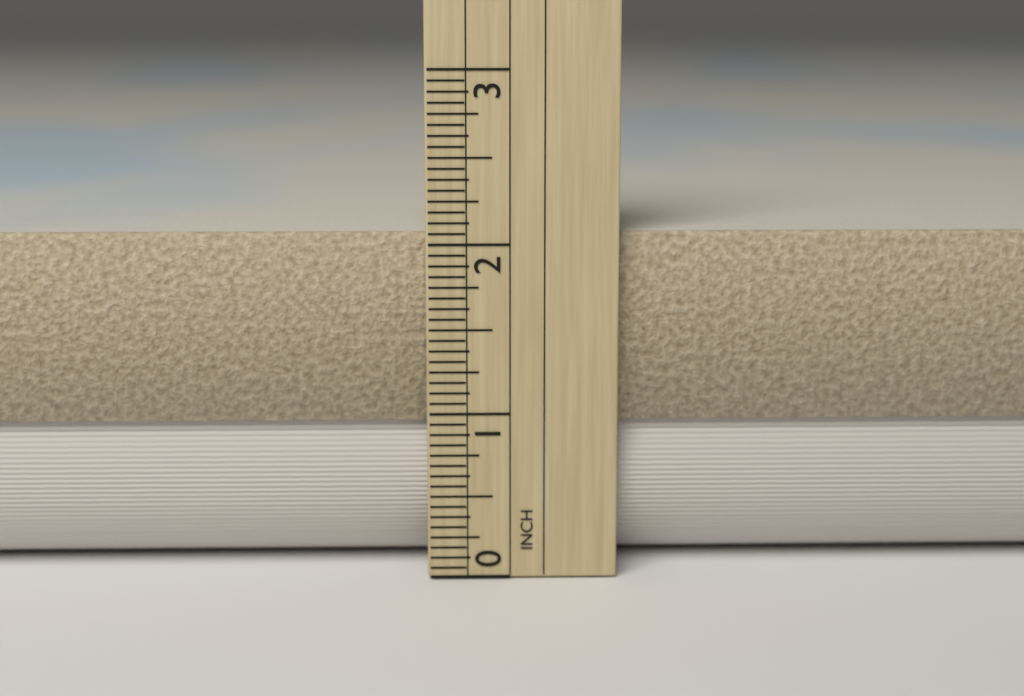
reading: 2.0625 in
